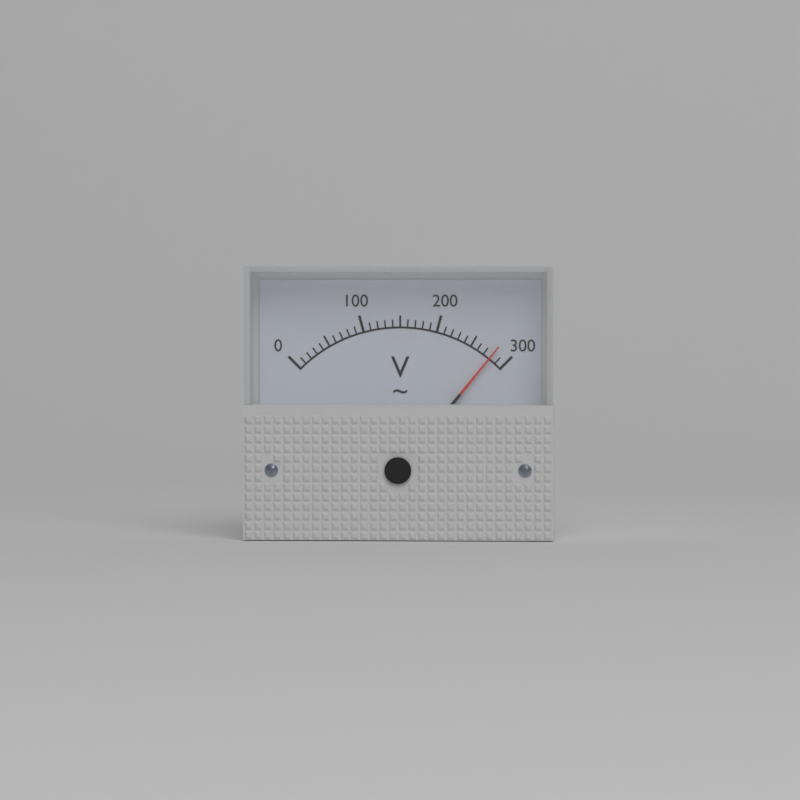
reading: 280 V
